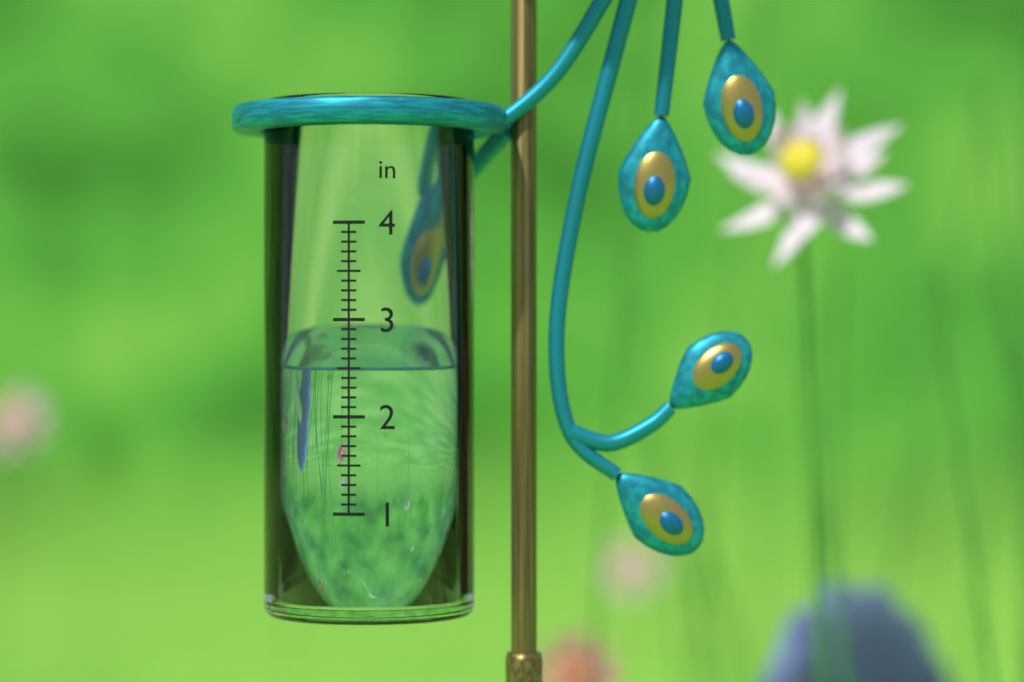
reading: 2.5 in
